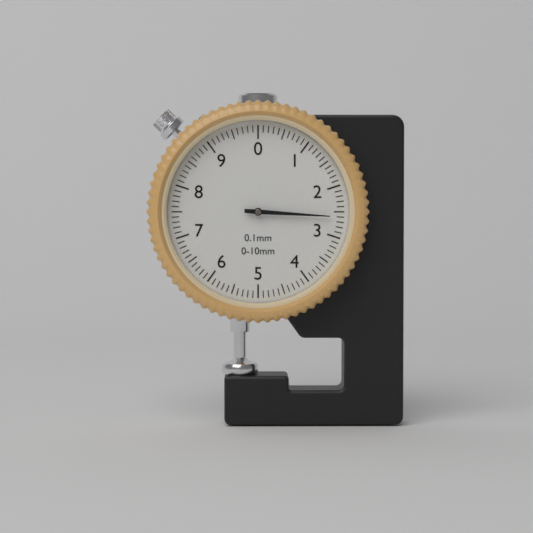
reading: 2.6 mm
